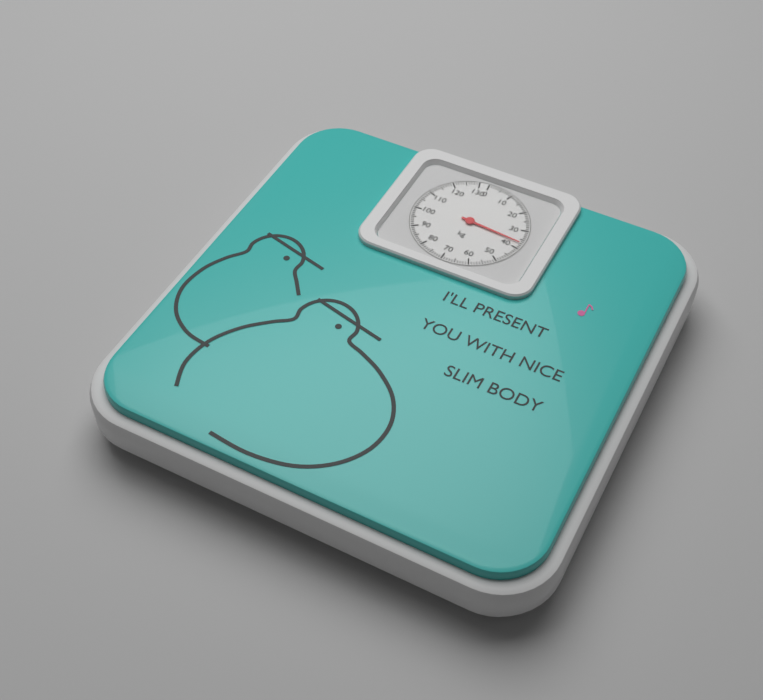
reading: 37 kg
